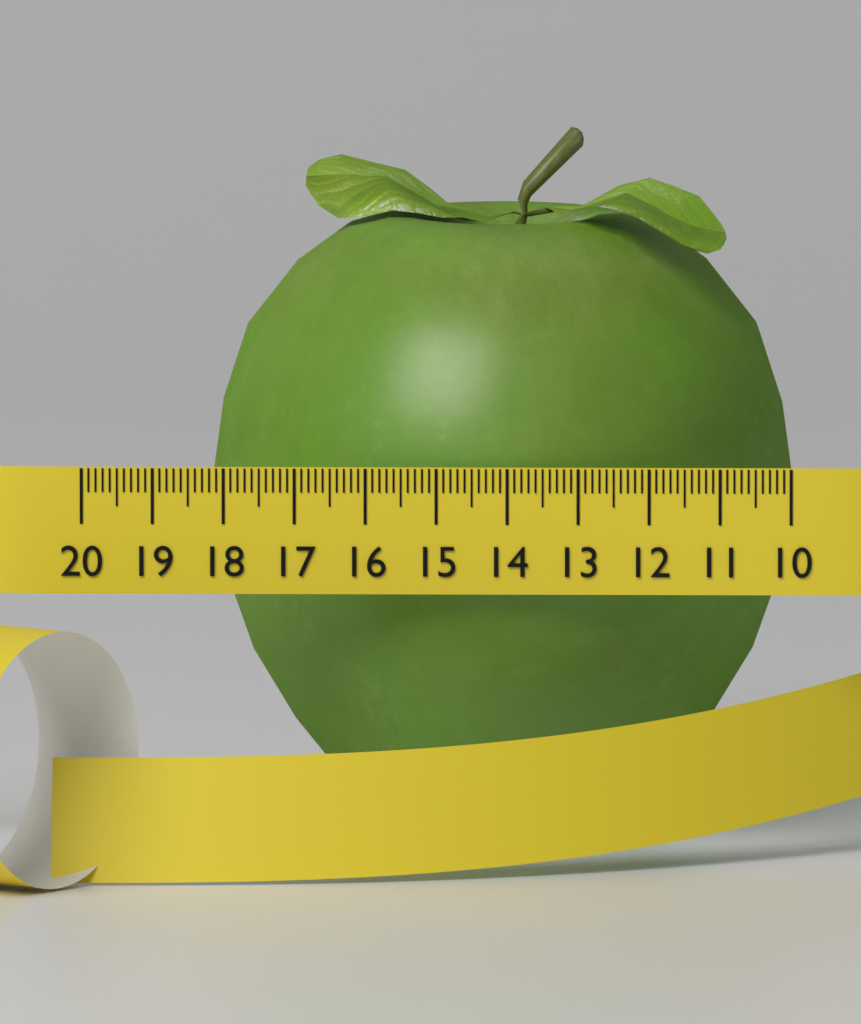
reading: 18.3 (no unit)
